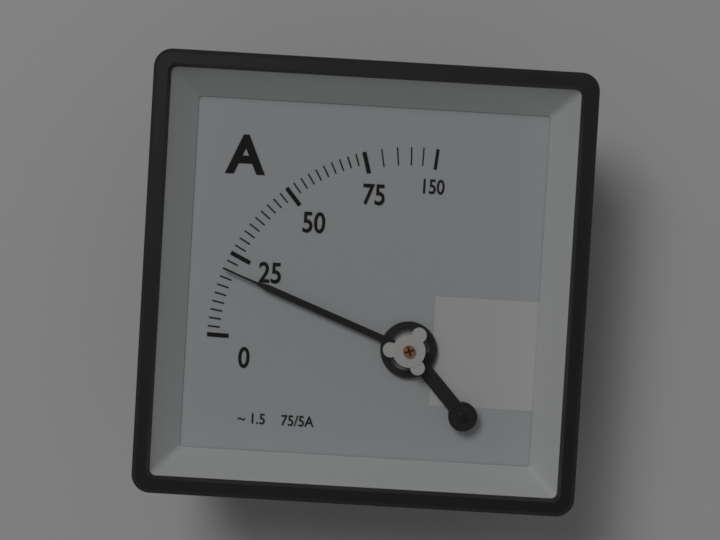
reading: 20.0 A
